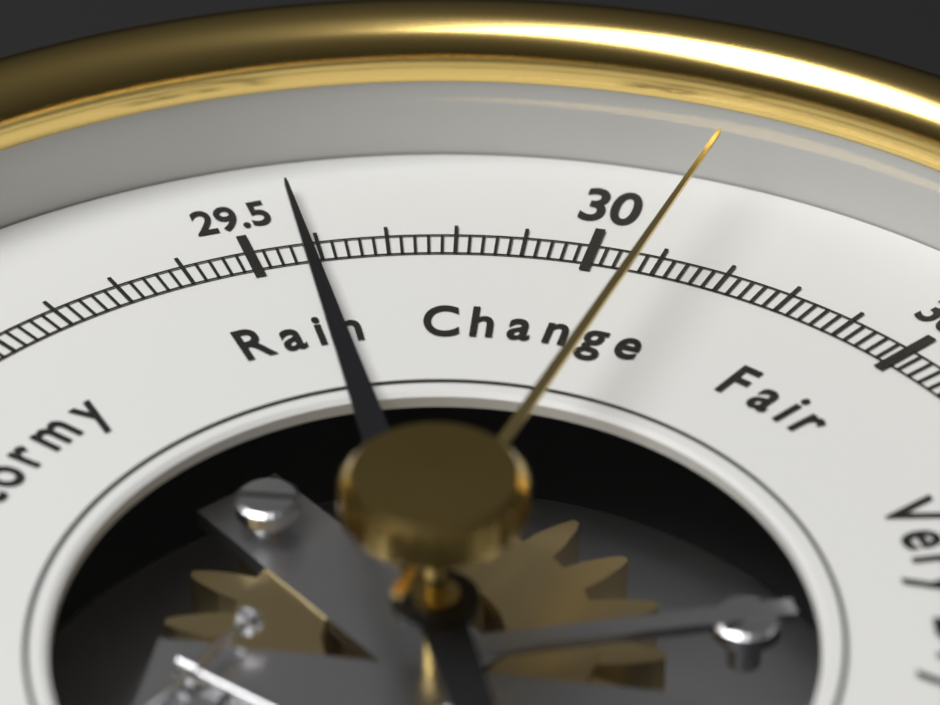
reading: 29.58 inHg
